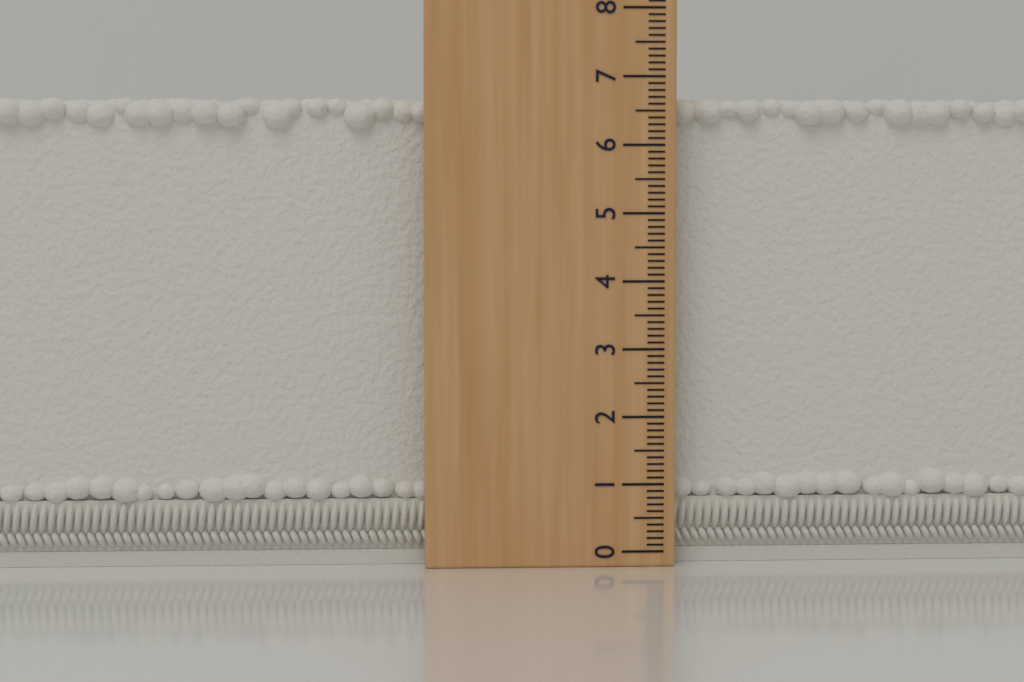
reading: 6.7 (no unit)
